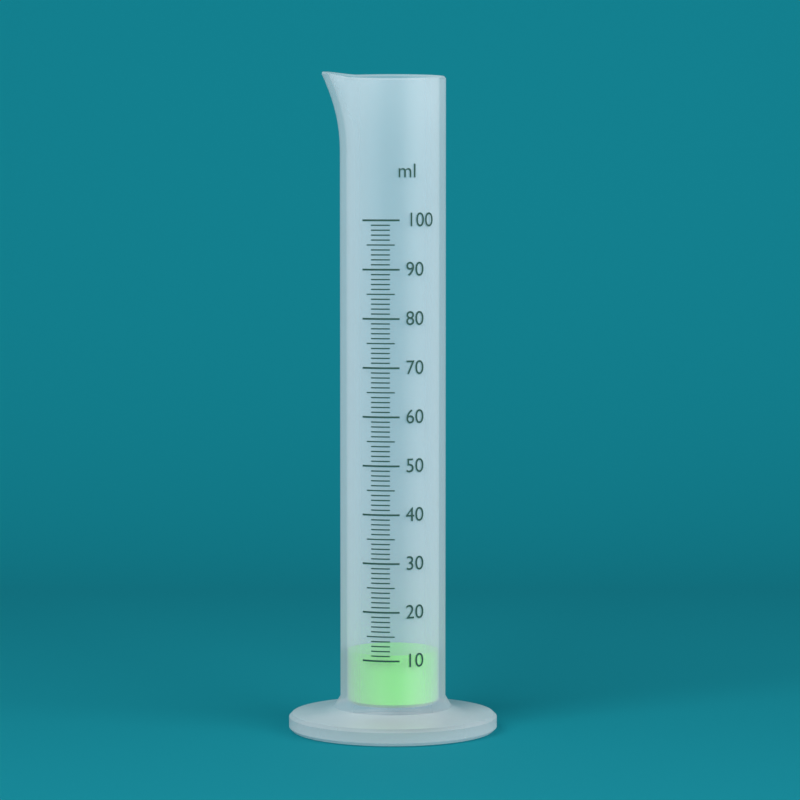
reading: 11 ml
